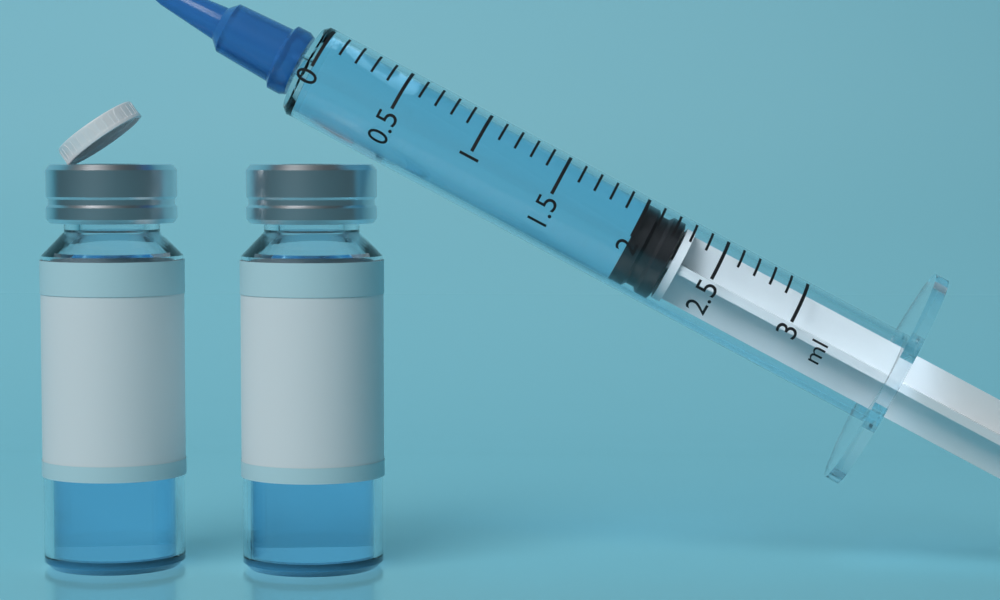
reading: 2.0 ml
